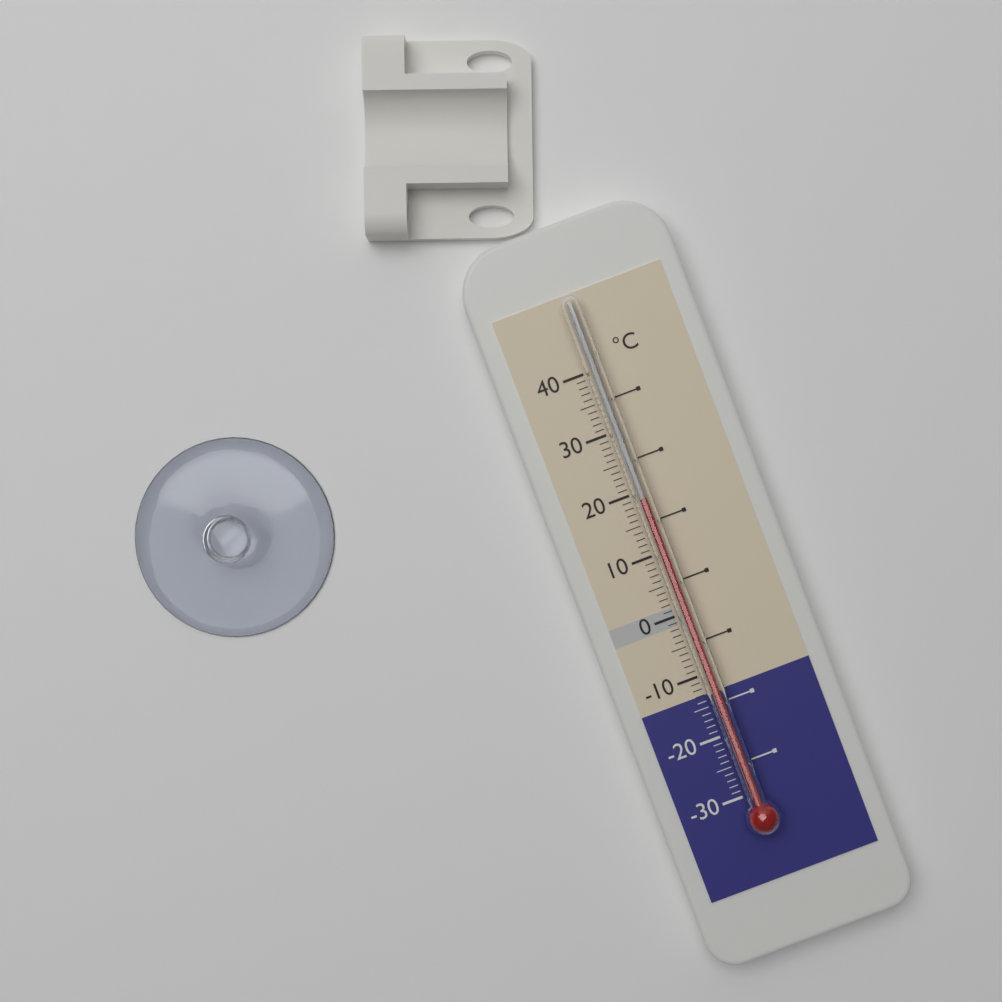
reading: 19 °C
